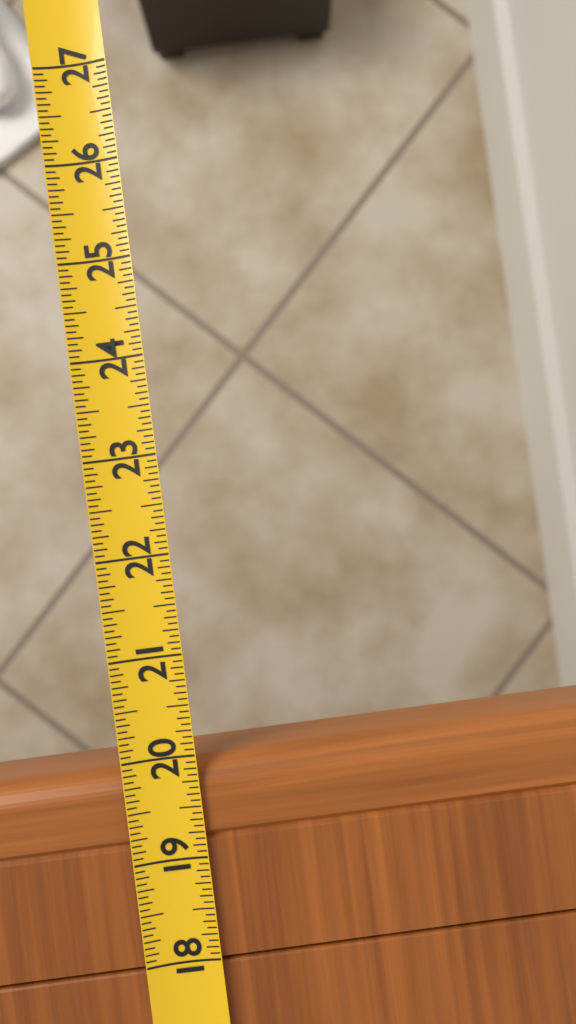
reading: 19.9375 (no unit)
